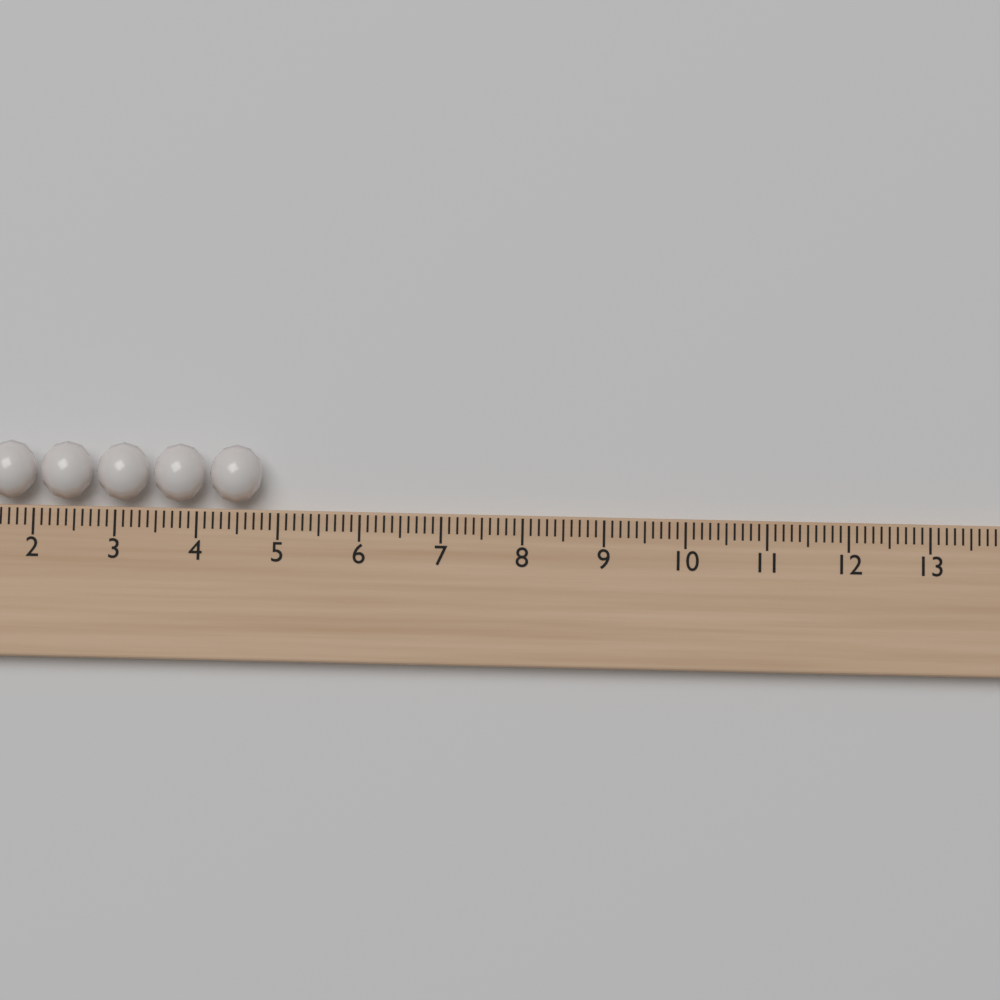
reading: 4.8 (no unit)
